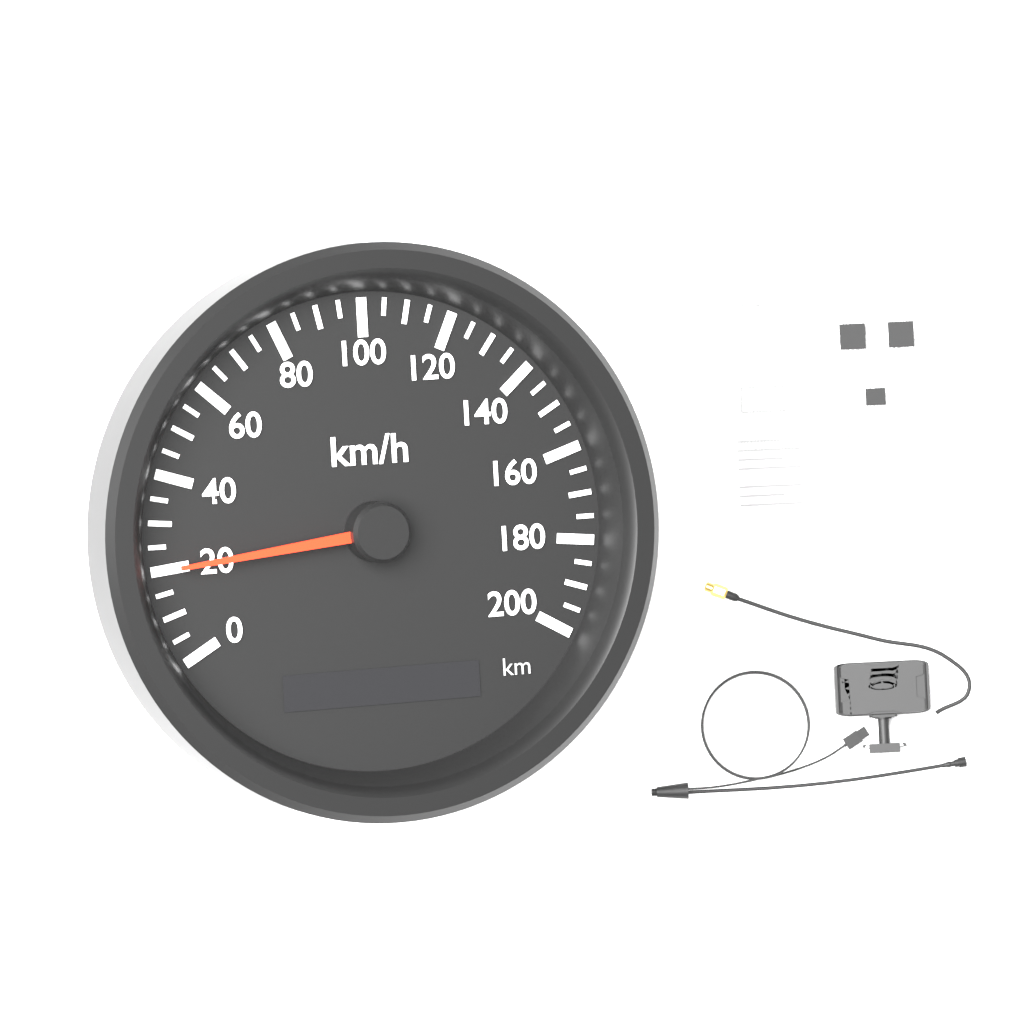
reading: 20 km/h
